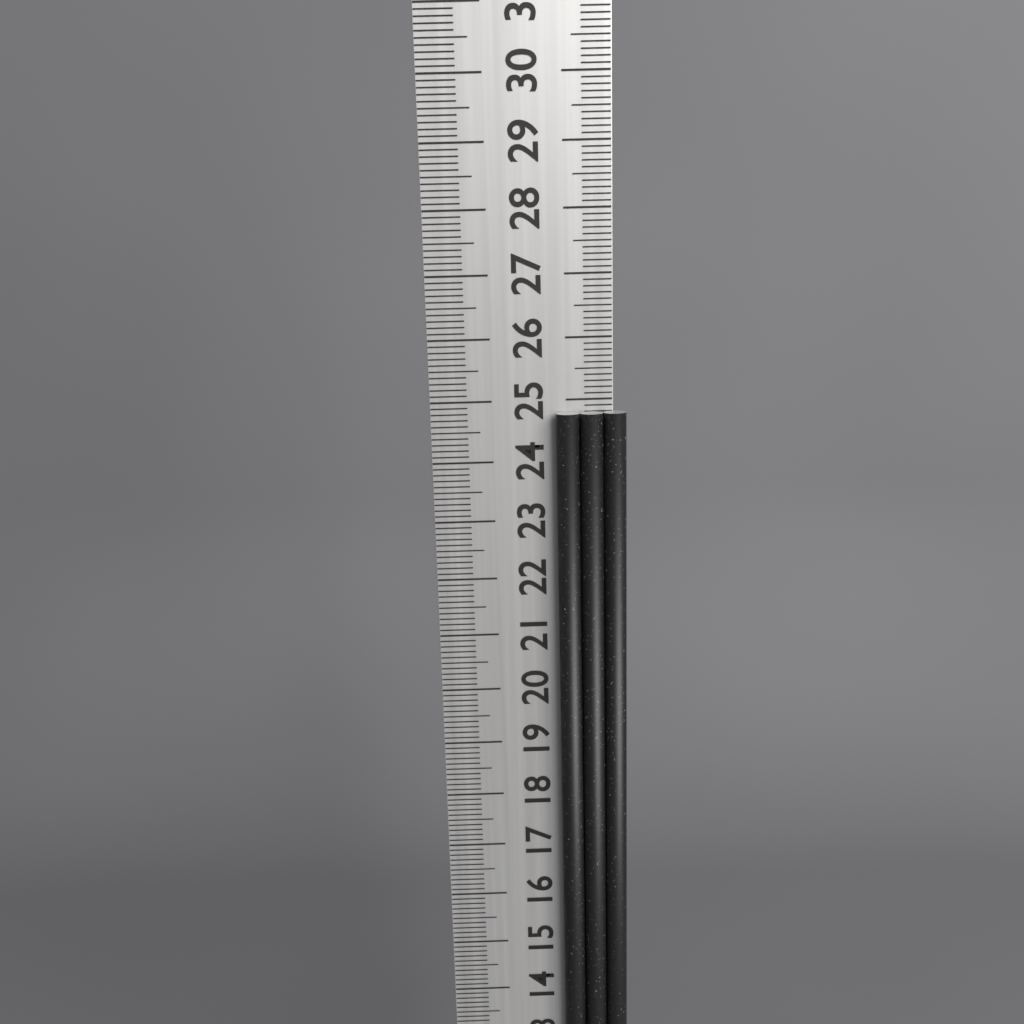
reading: 24.8 cm
